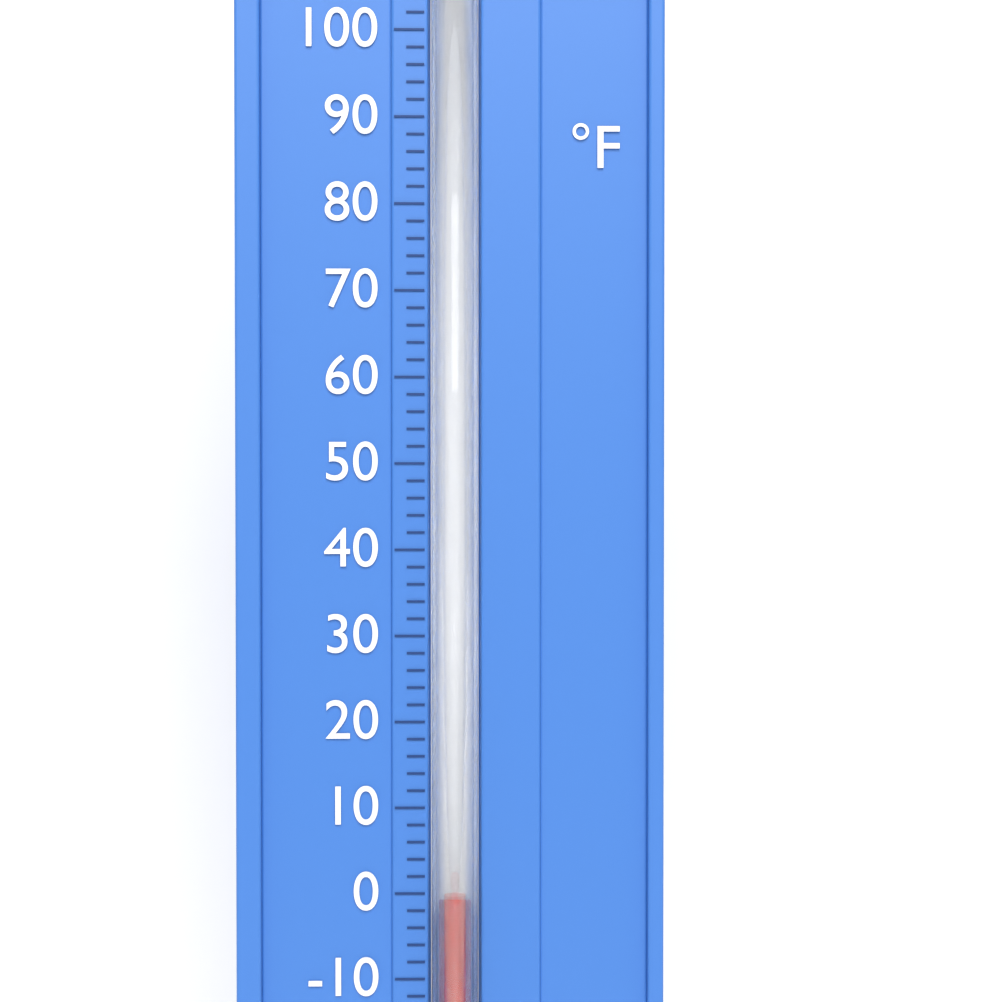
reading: 0 °F
